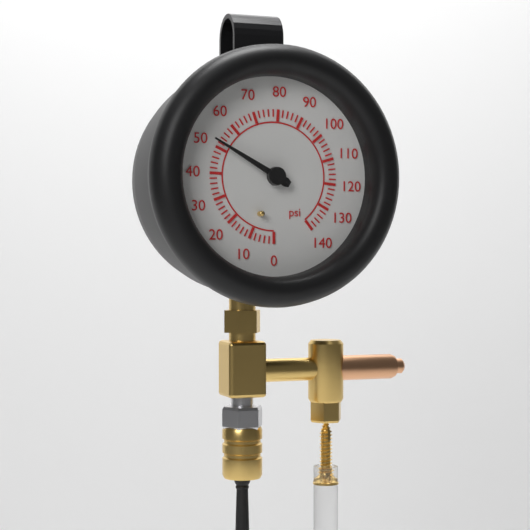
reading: 52 psi
